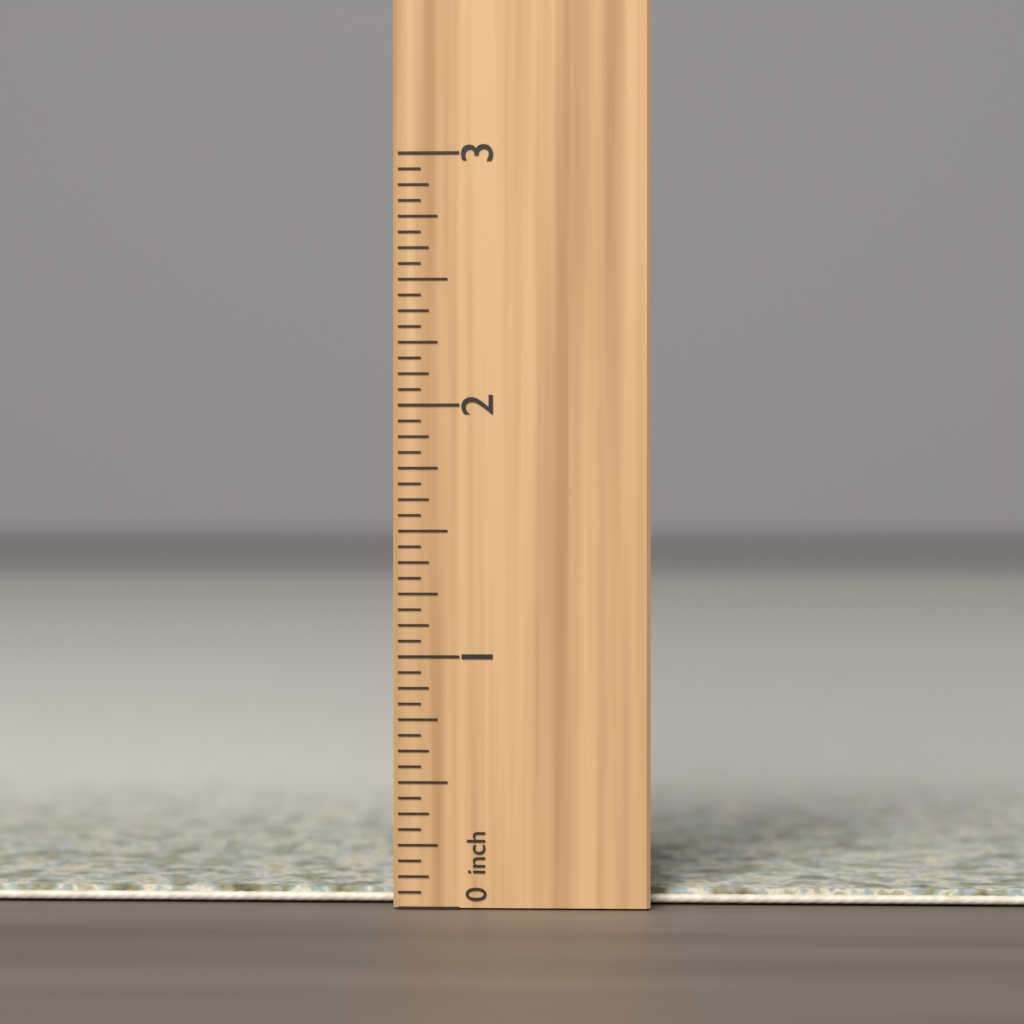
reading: 0.0625 inch
